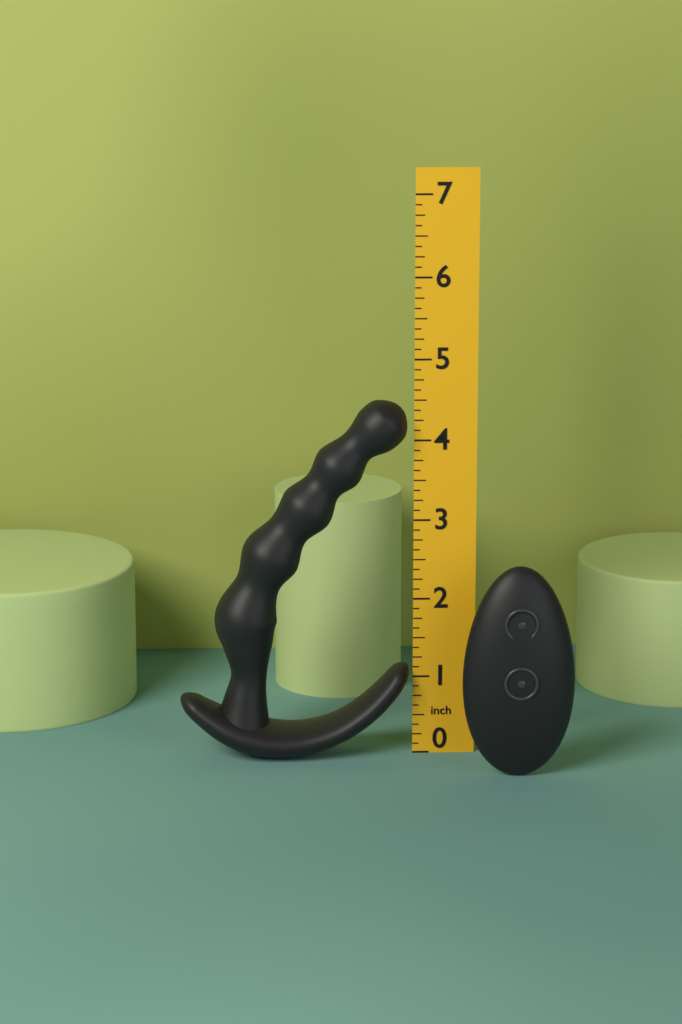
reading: 4.500 in
